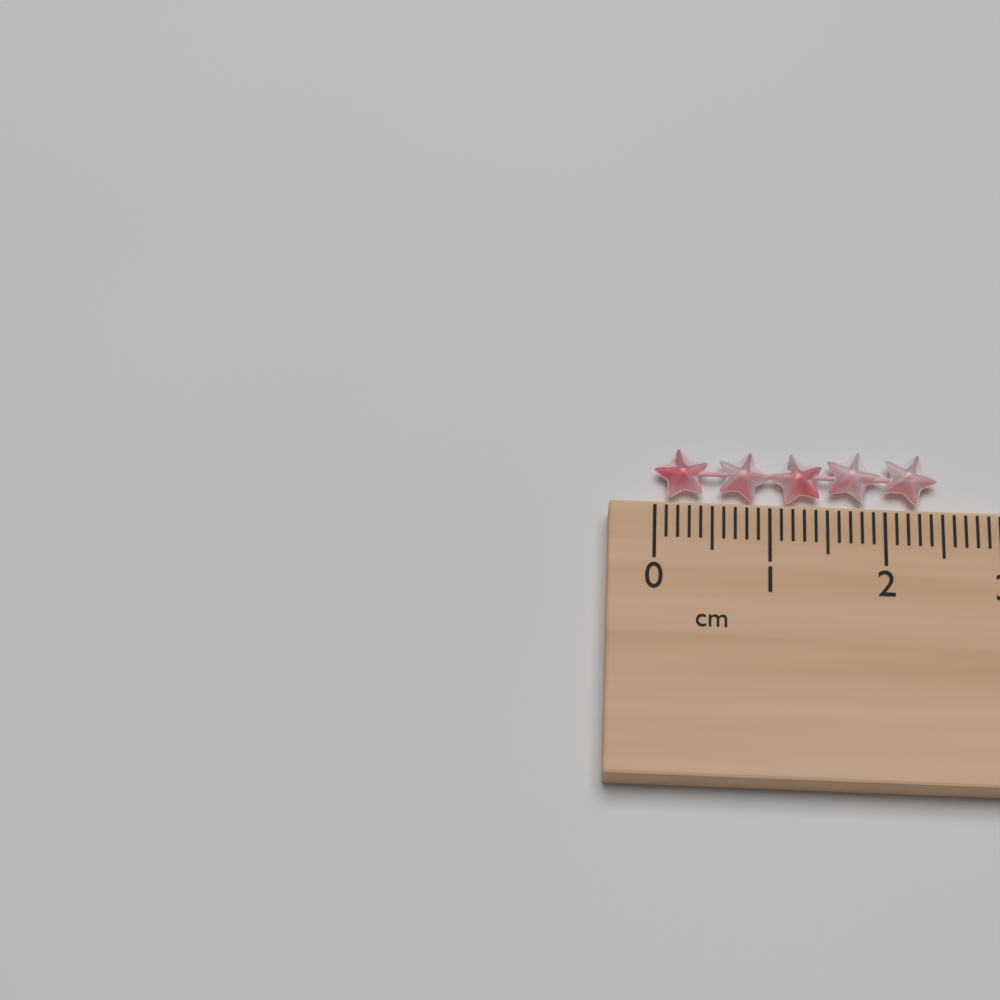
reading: 2.5 cm
